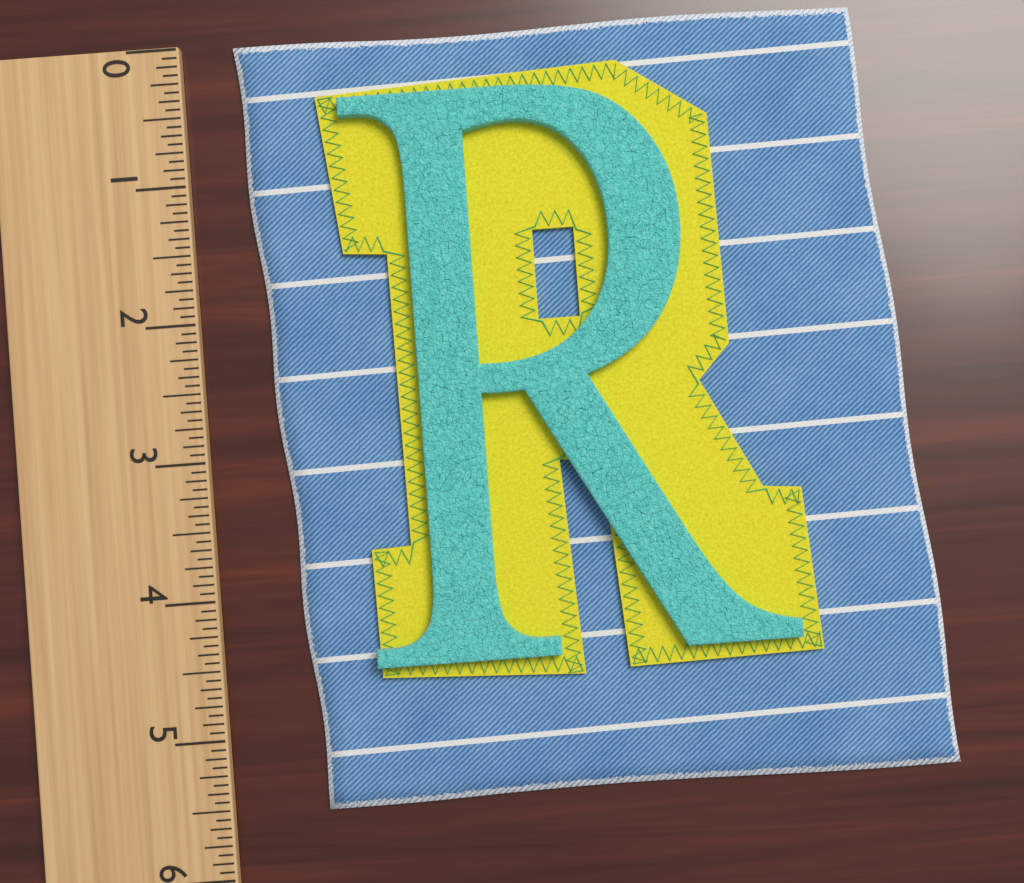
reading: 5.5625 (no unit)
